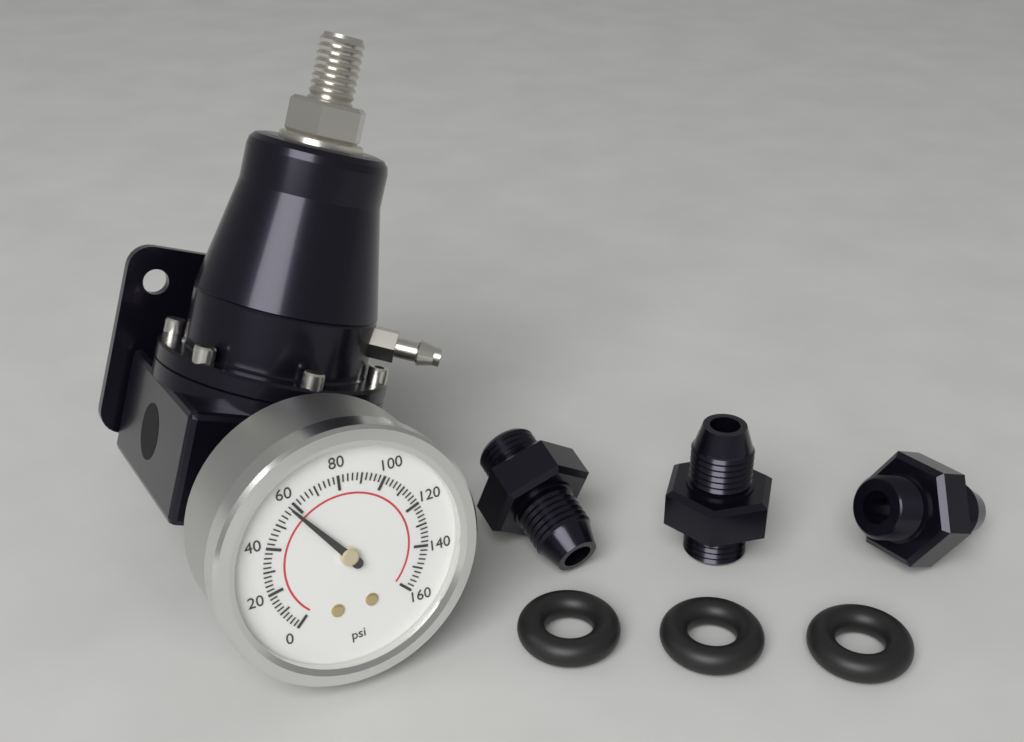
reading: 58 psi
